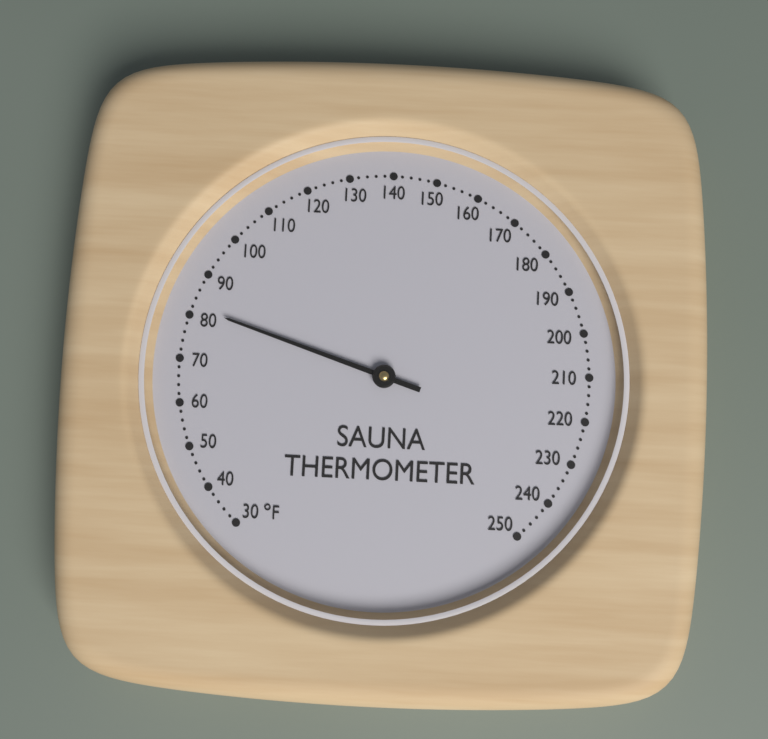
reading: 82 °F
